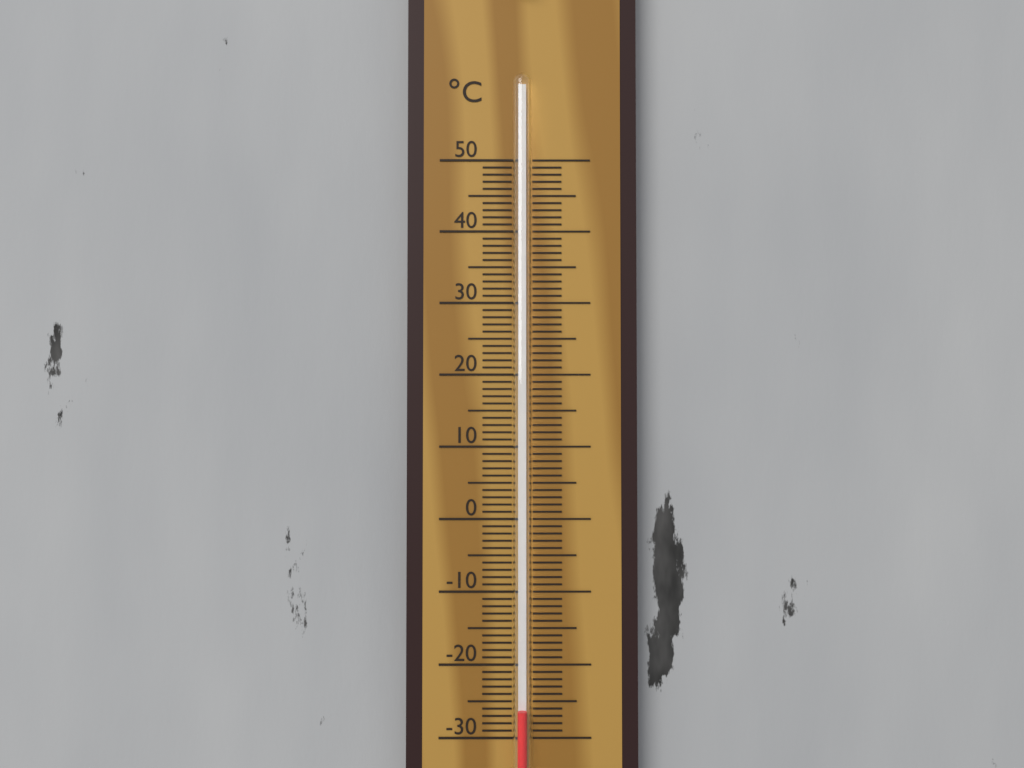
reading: -26 °C
